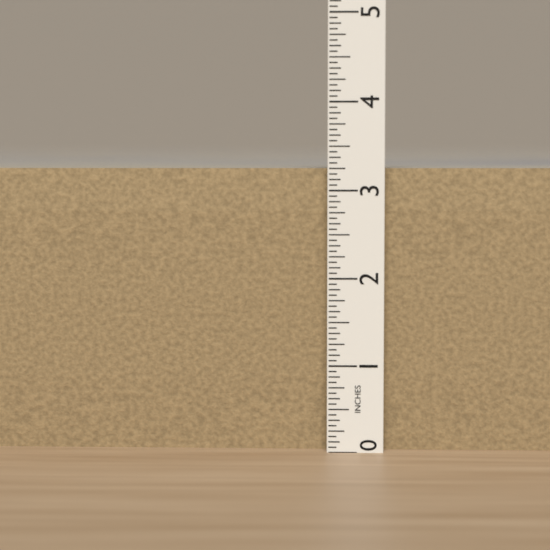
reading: 3.2500 in
